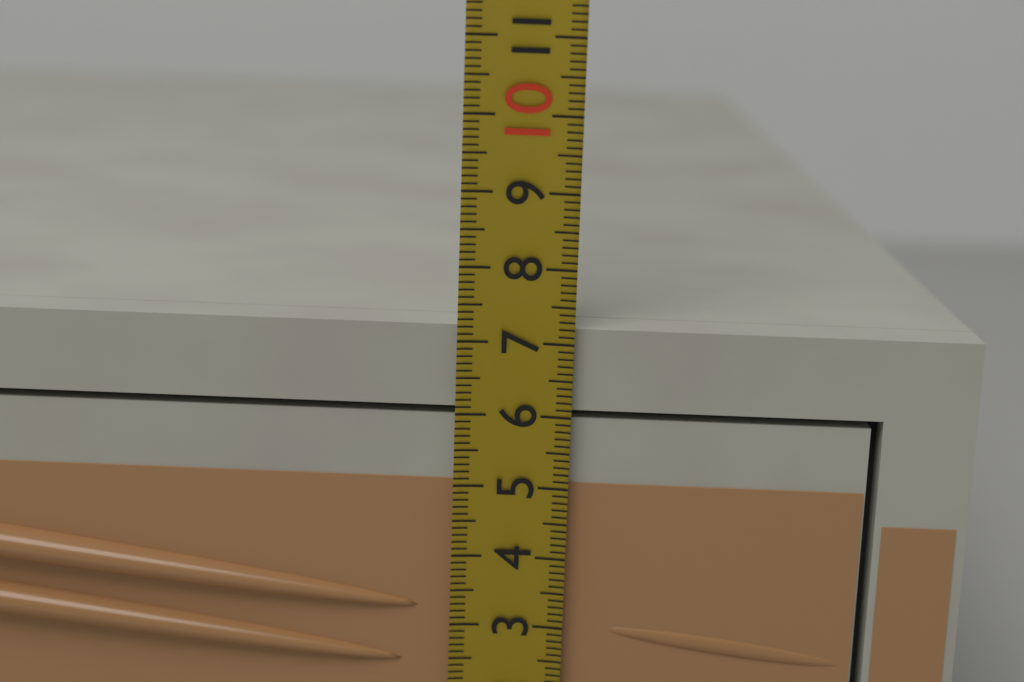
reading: 7.2 (no unit)
